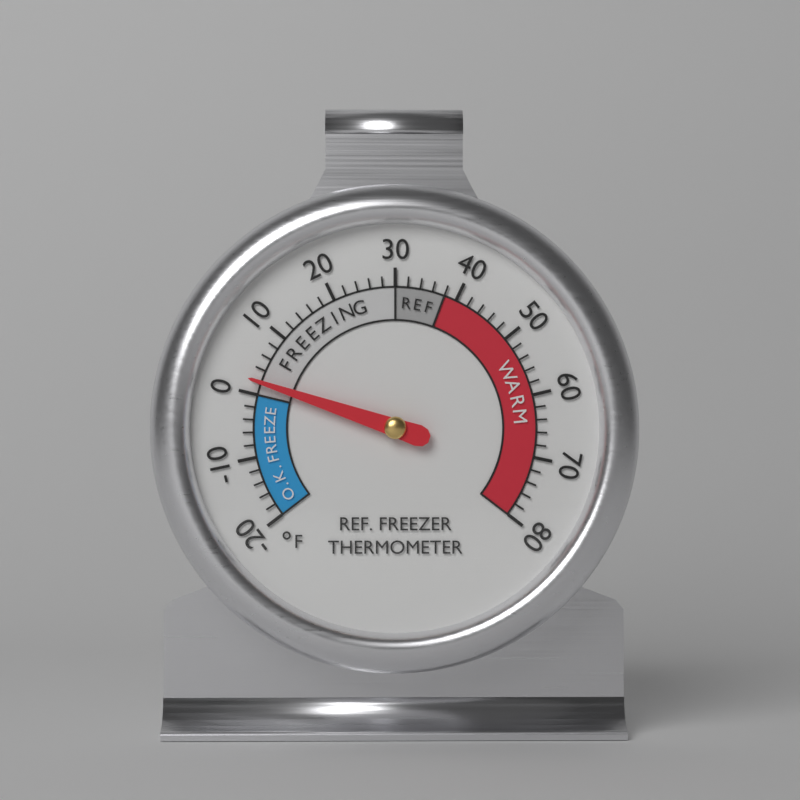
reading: 2 °F
